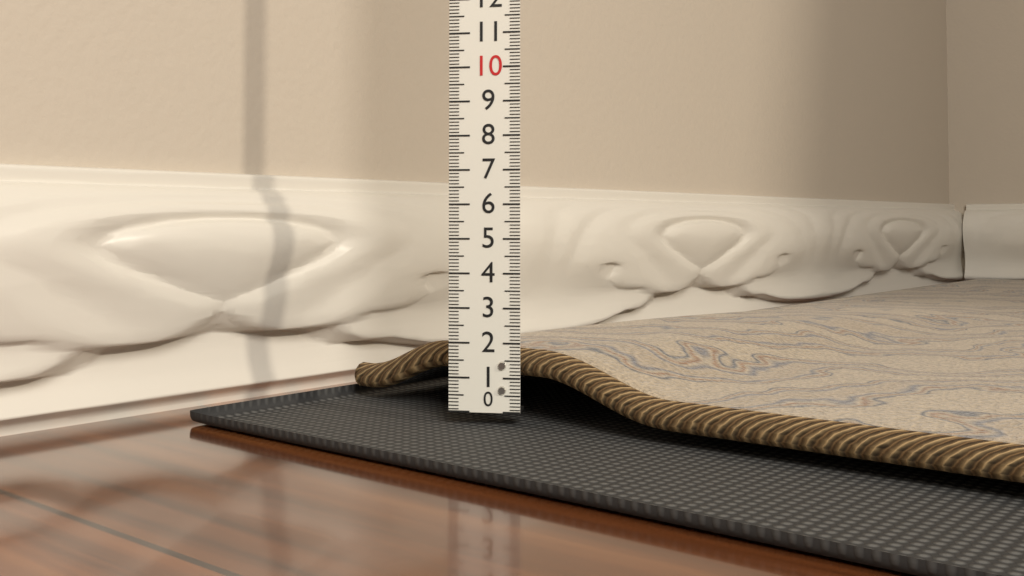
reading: 1.8 (no unit)
